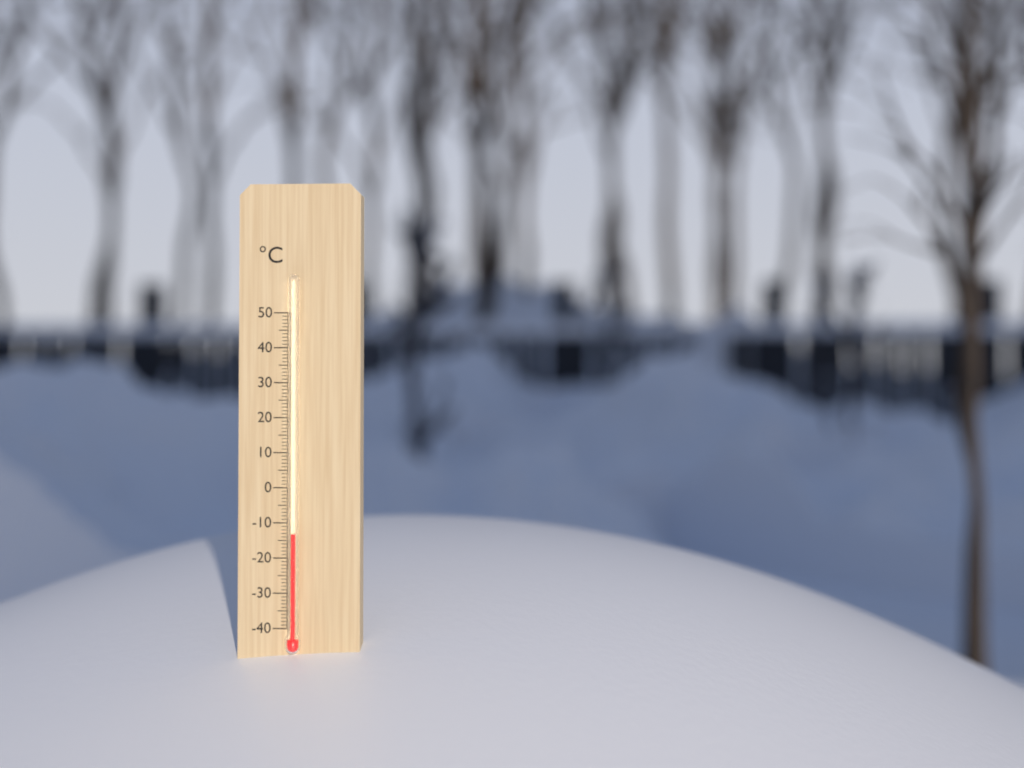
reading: -13 °C
